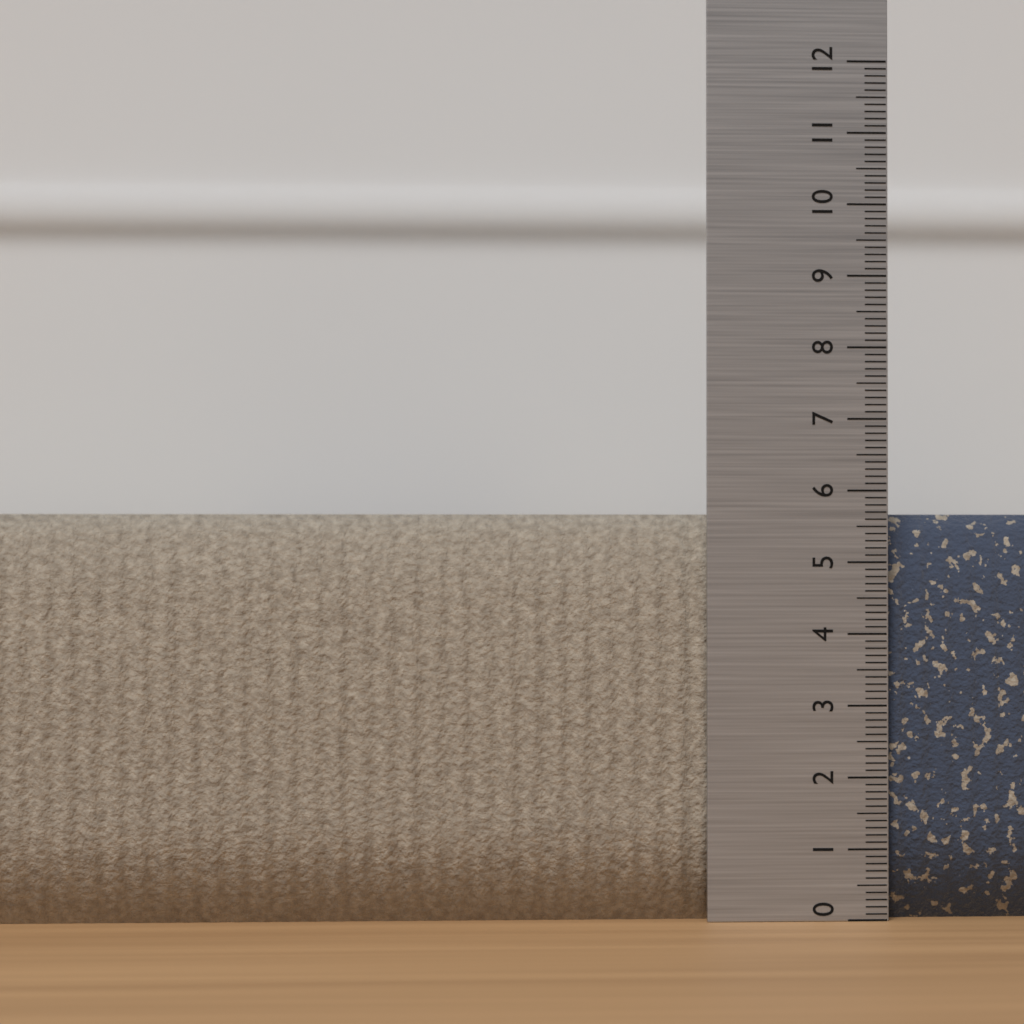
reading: 5.7 (no unit)
